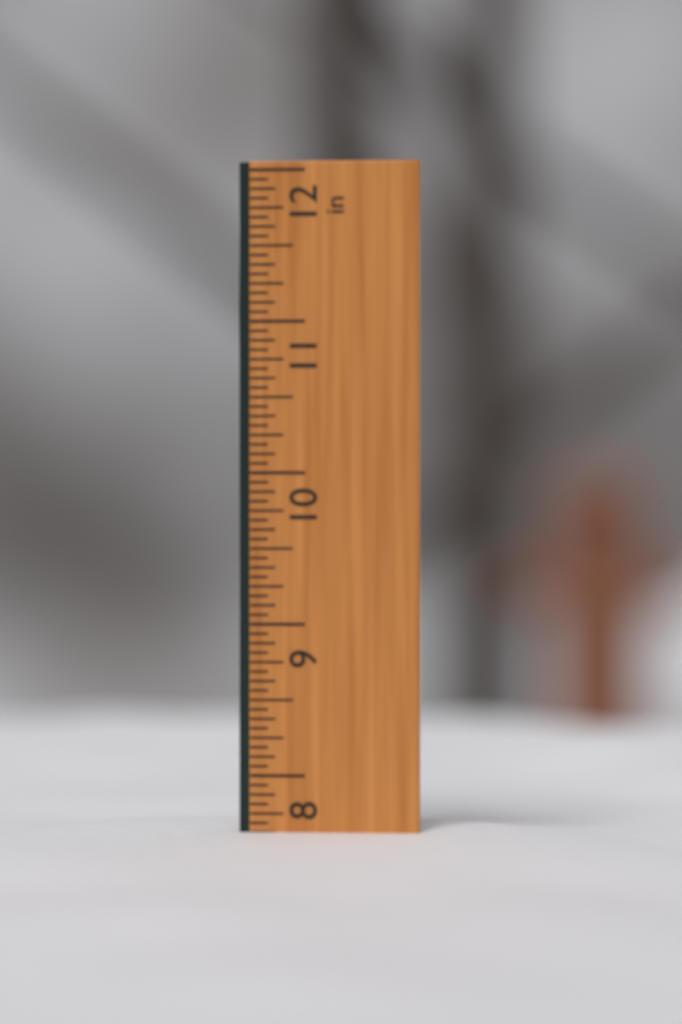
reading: 7.6250 in
